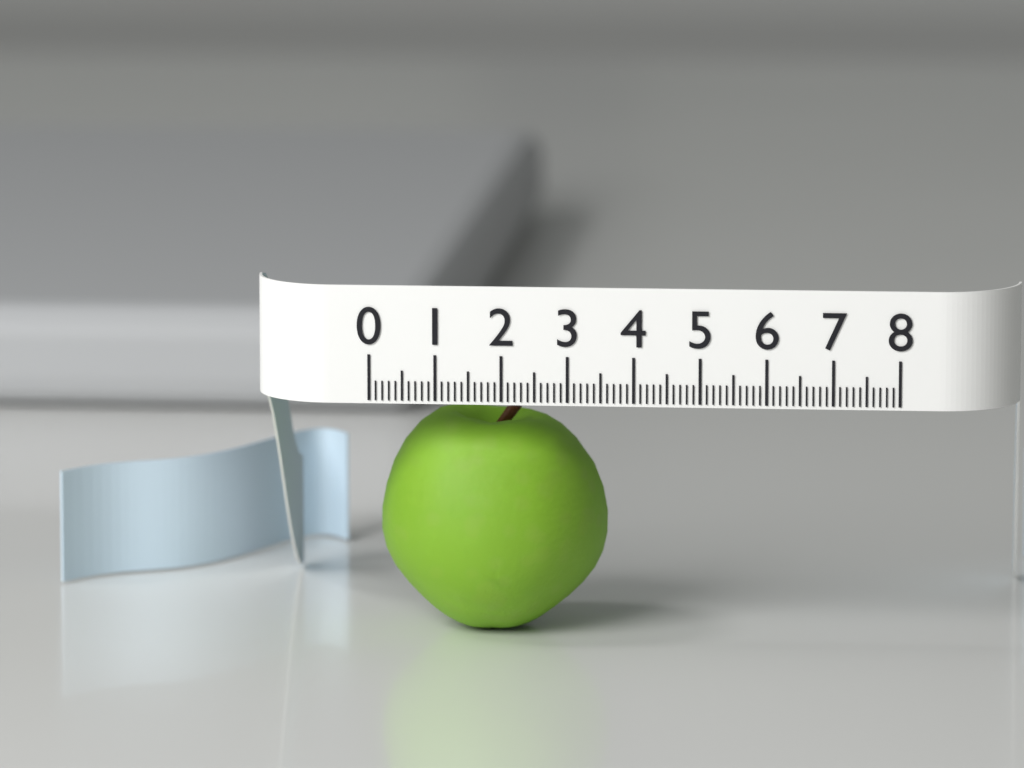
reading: 3.5 (no unit)
